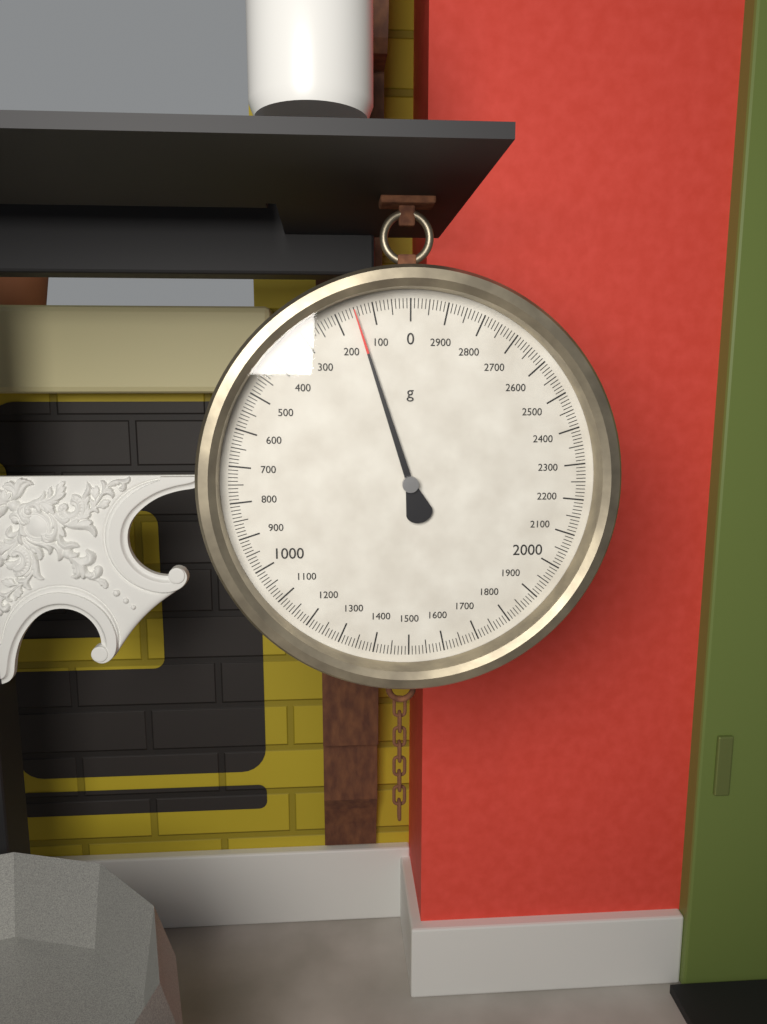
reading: 150 g
